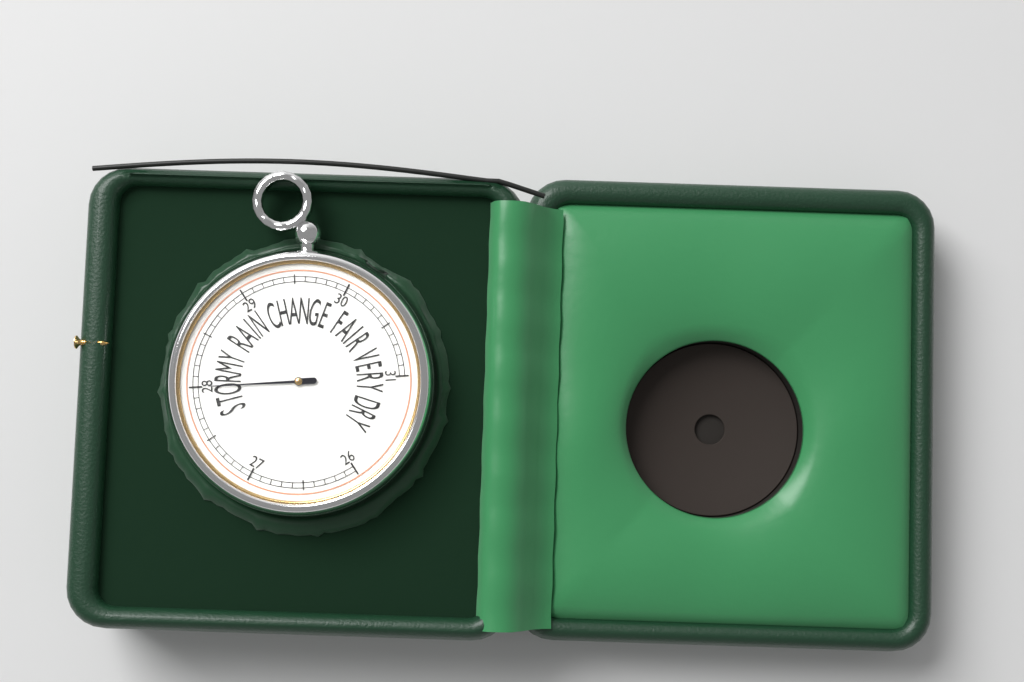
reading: 28.0 inHg
